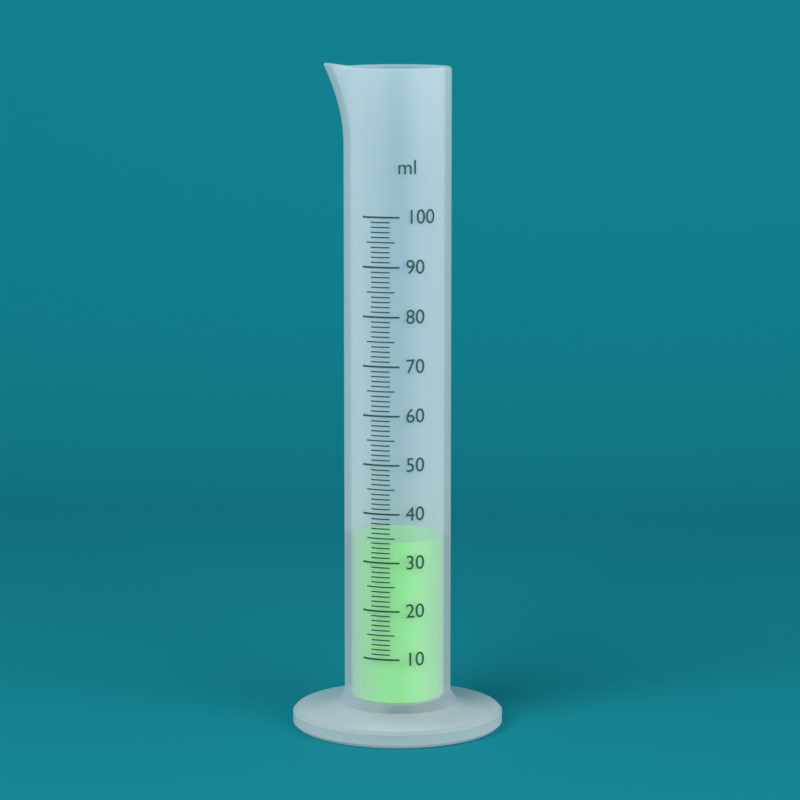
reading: 34 ml
